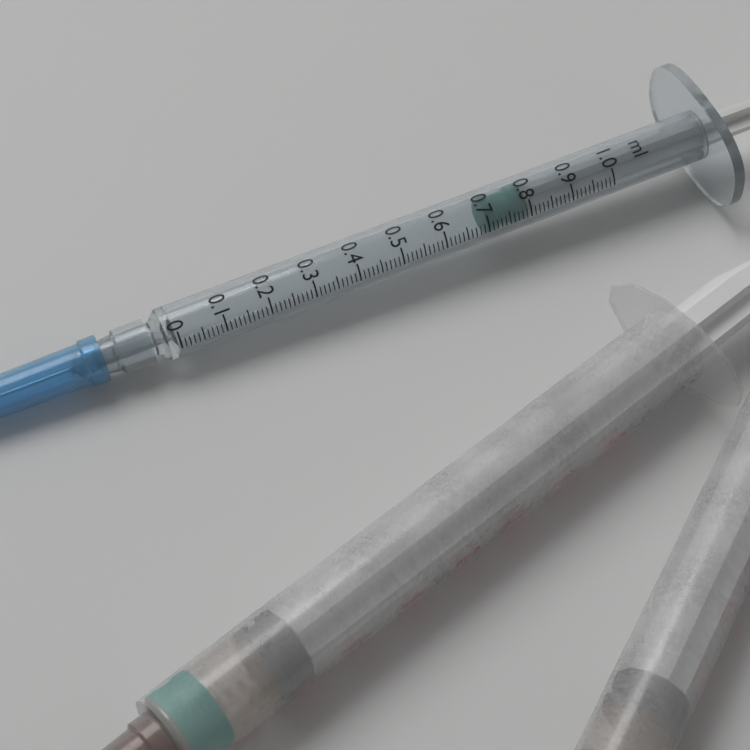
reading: 0.70 ml
